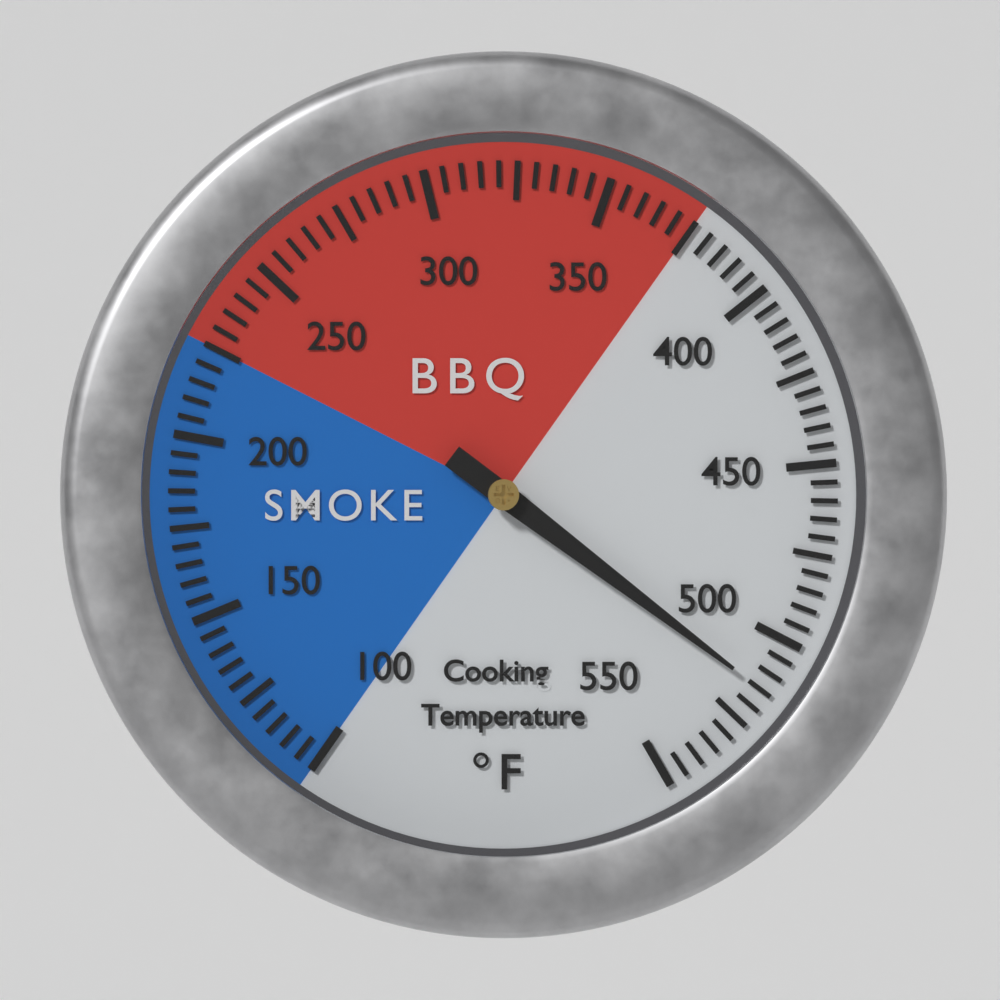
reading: 515 °F
